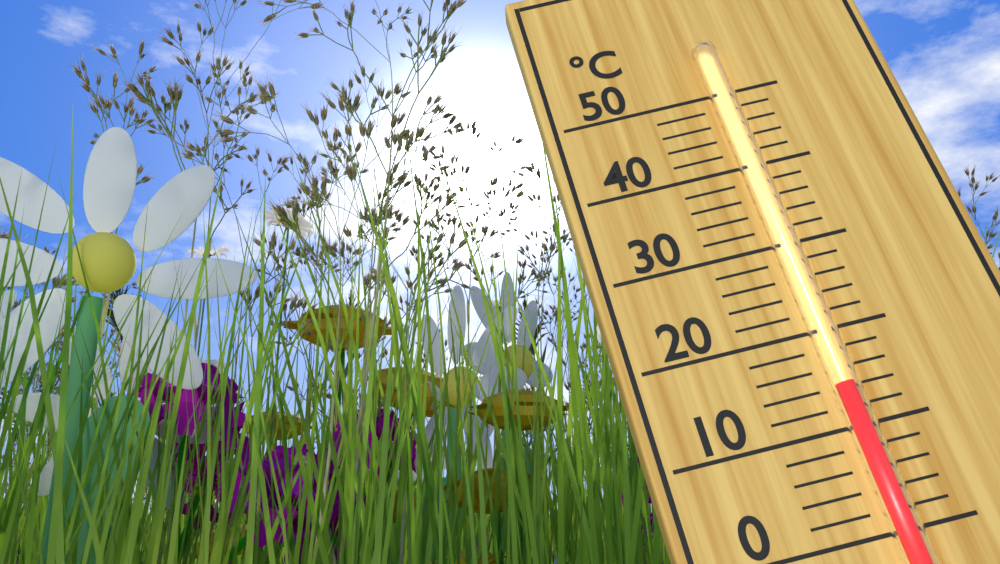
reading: 14 °C
